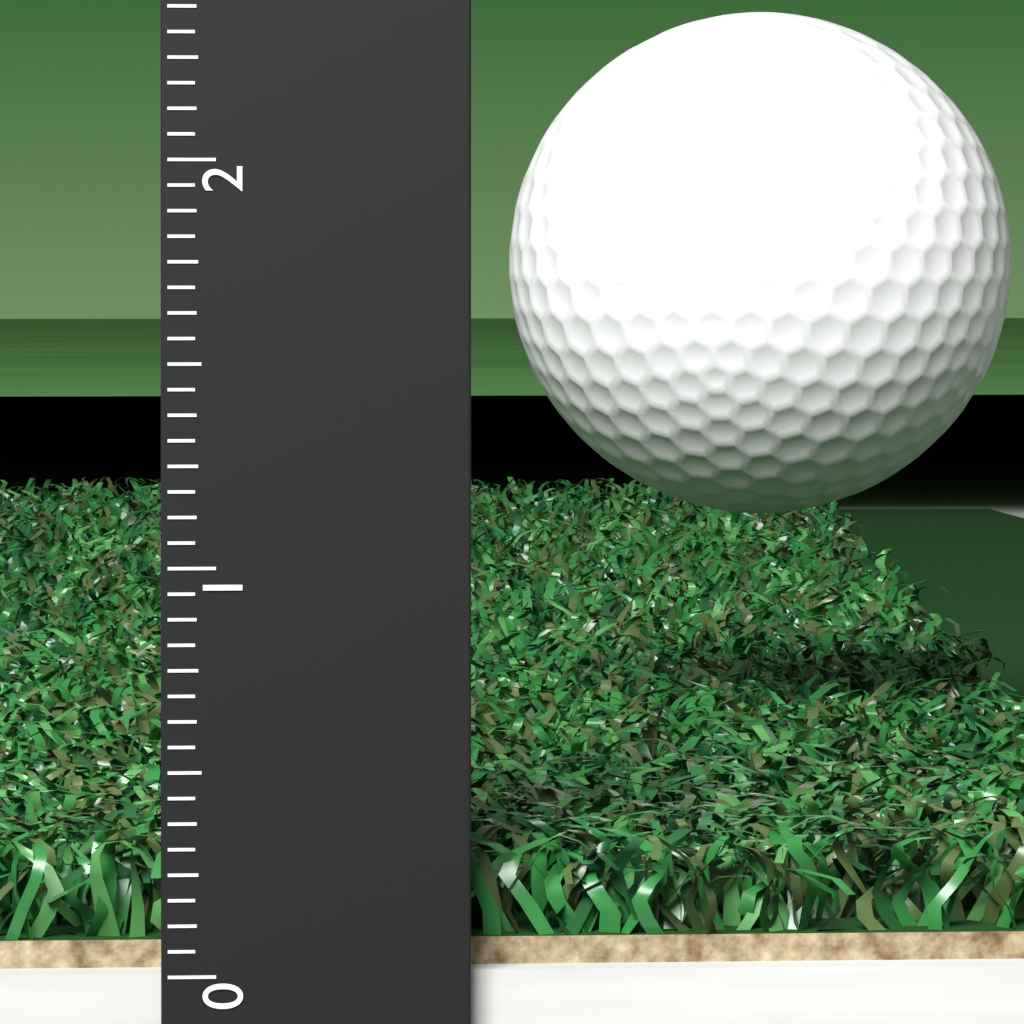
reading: 0.3125 (no unit)
